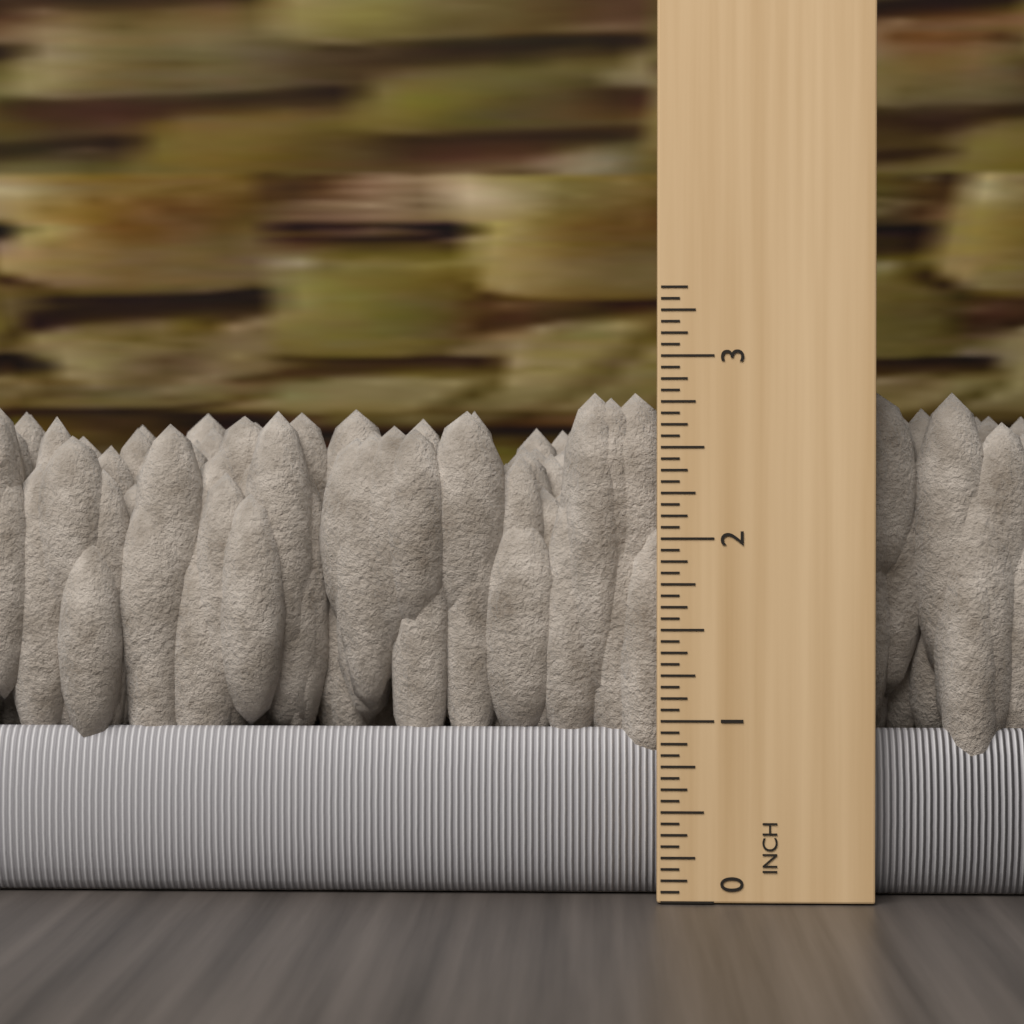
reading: 2.8125 in
